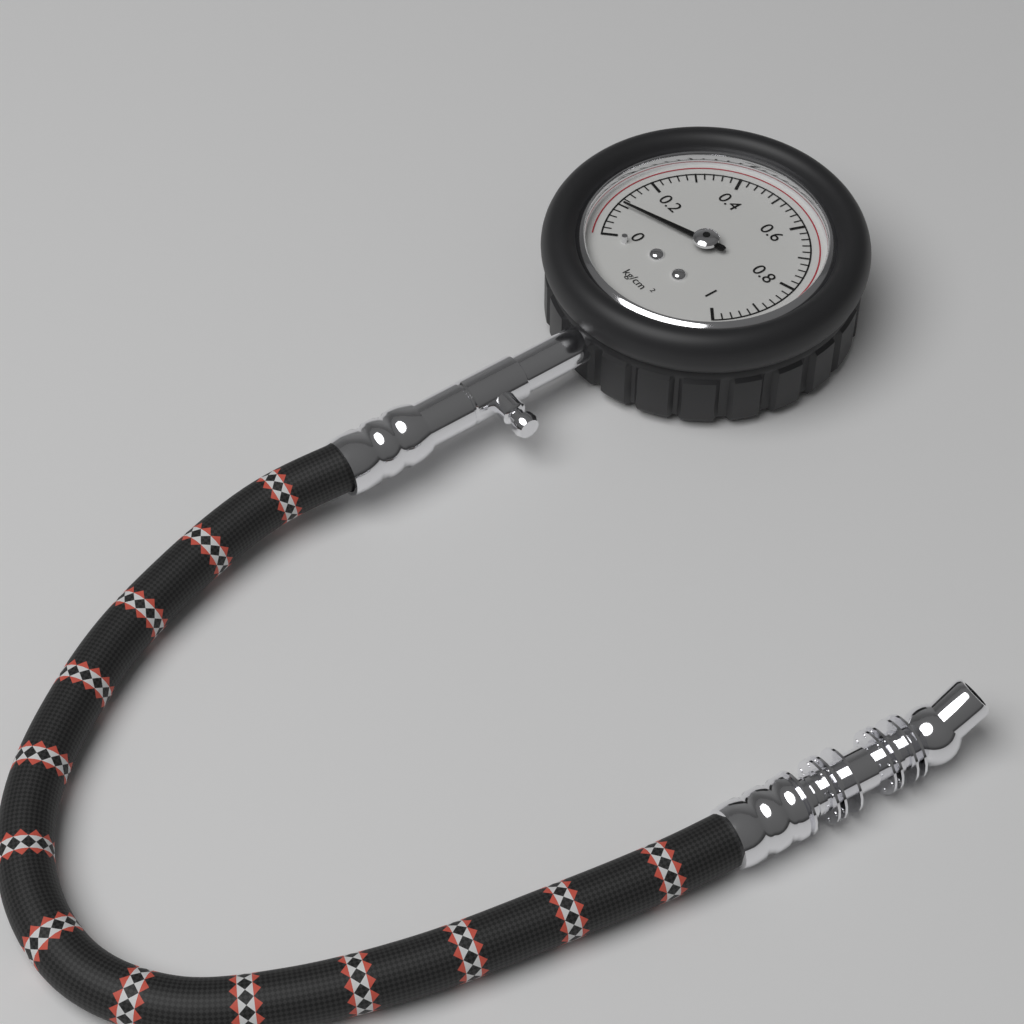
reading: 0.10 kg/cm²
